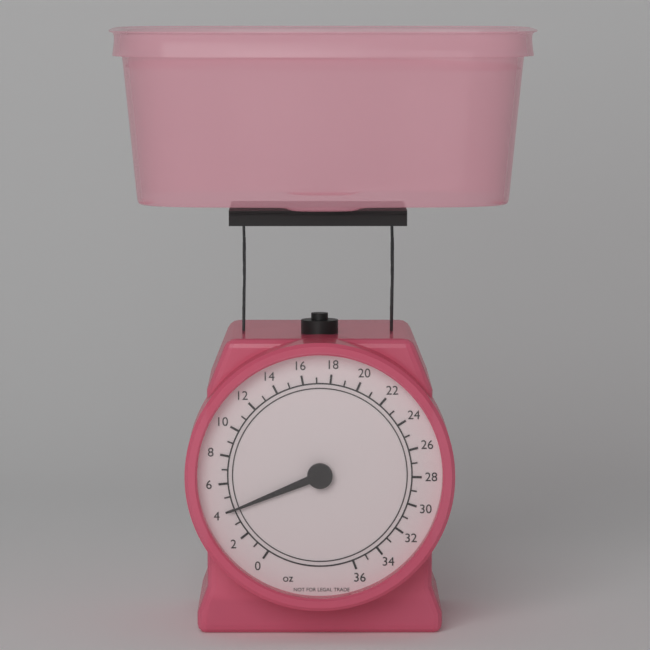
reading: 4 oz
